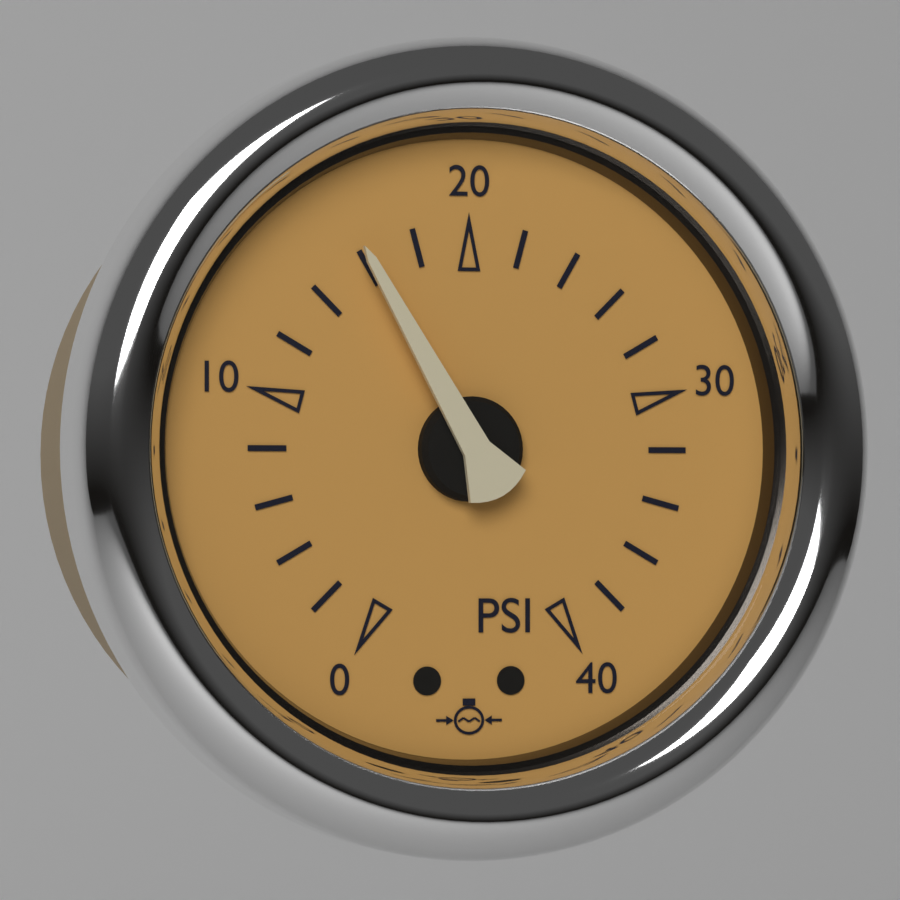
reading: 16 psi
